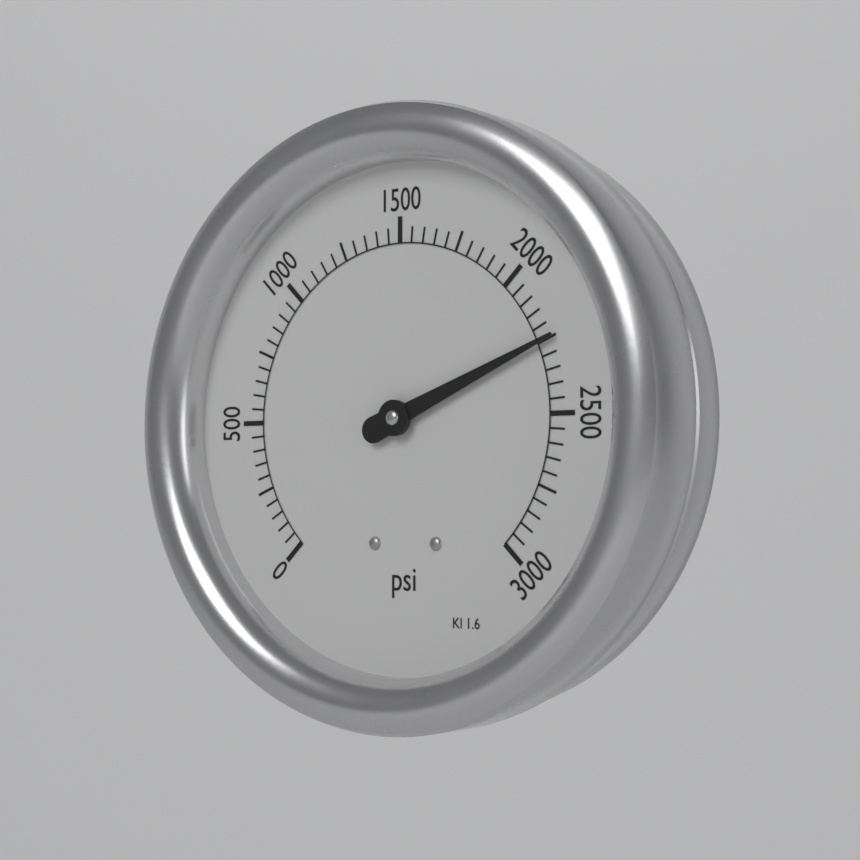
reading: 2250 psi
